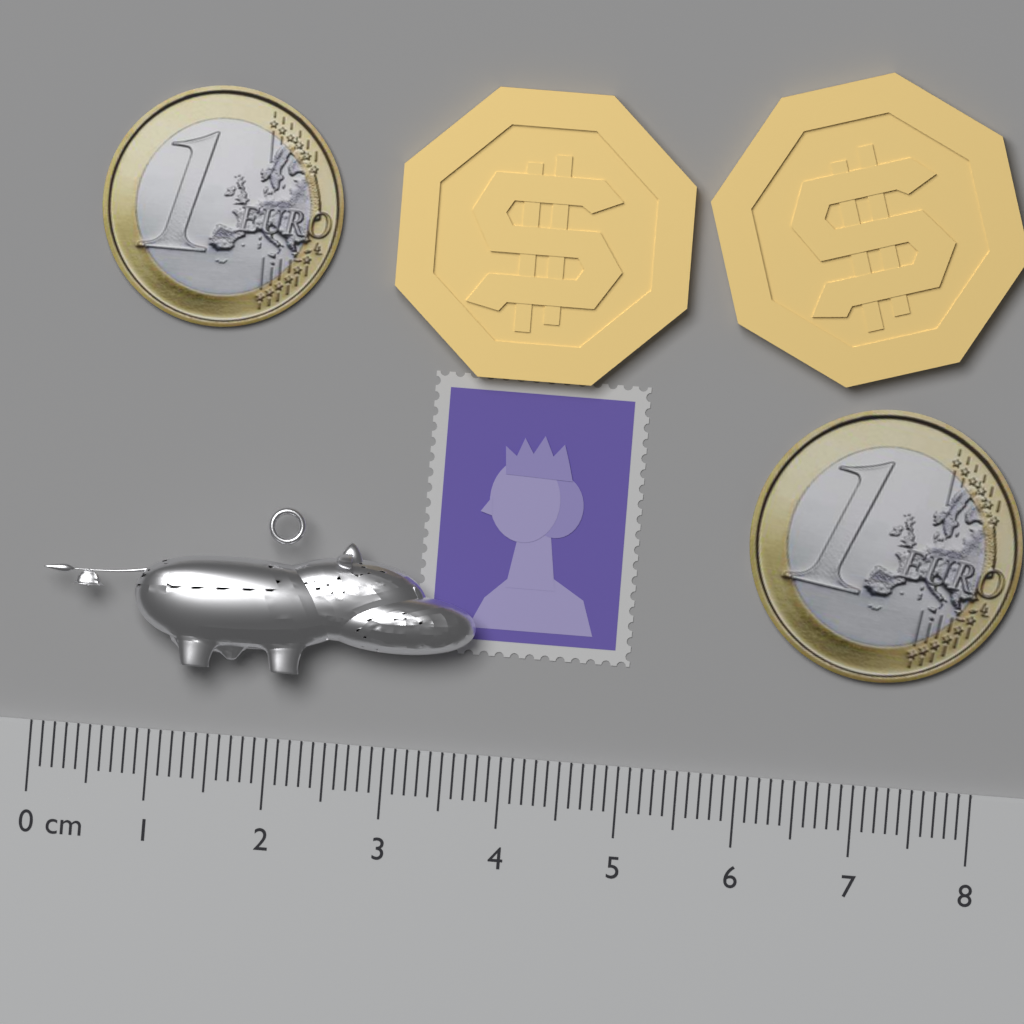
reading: 3.7 cm
